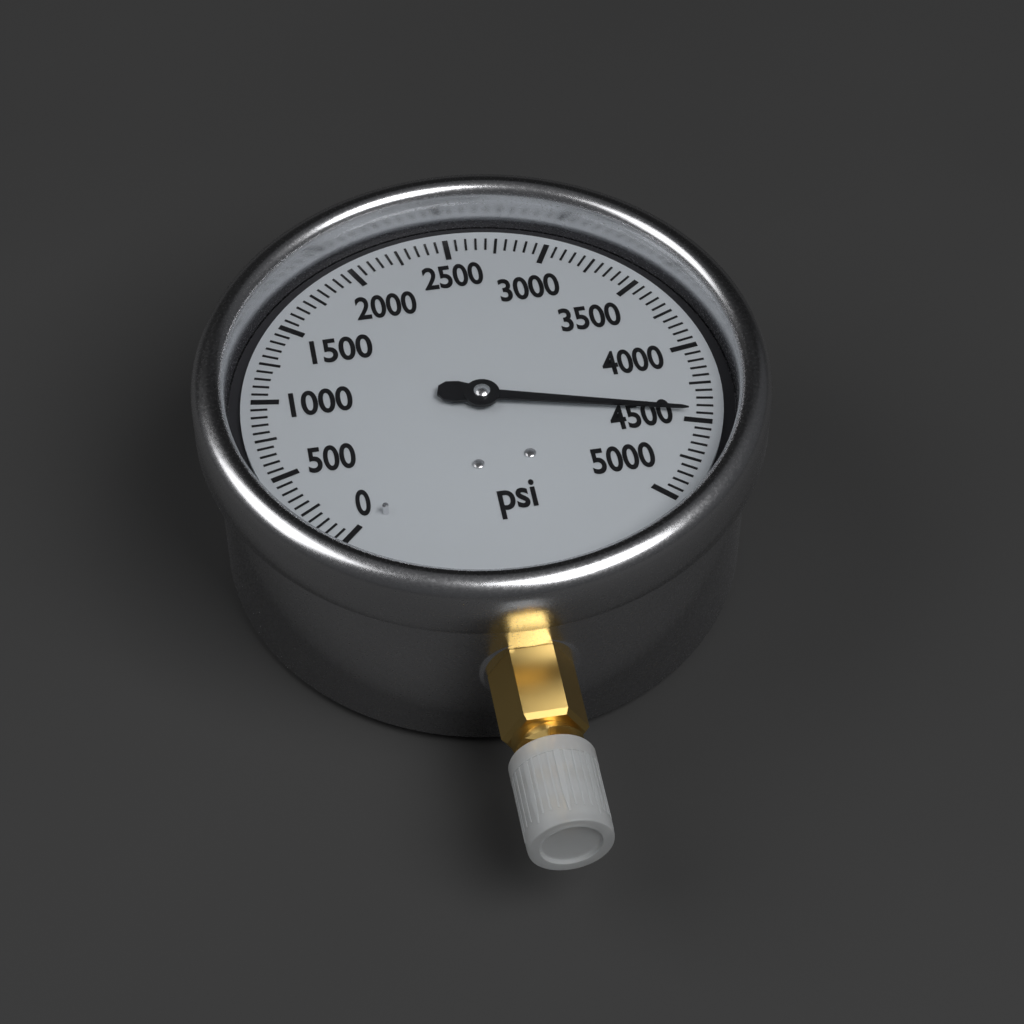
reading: 4450 psi
